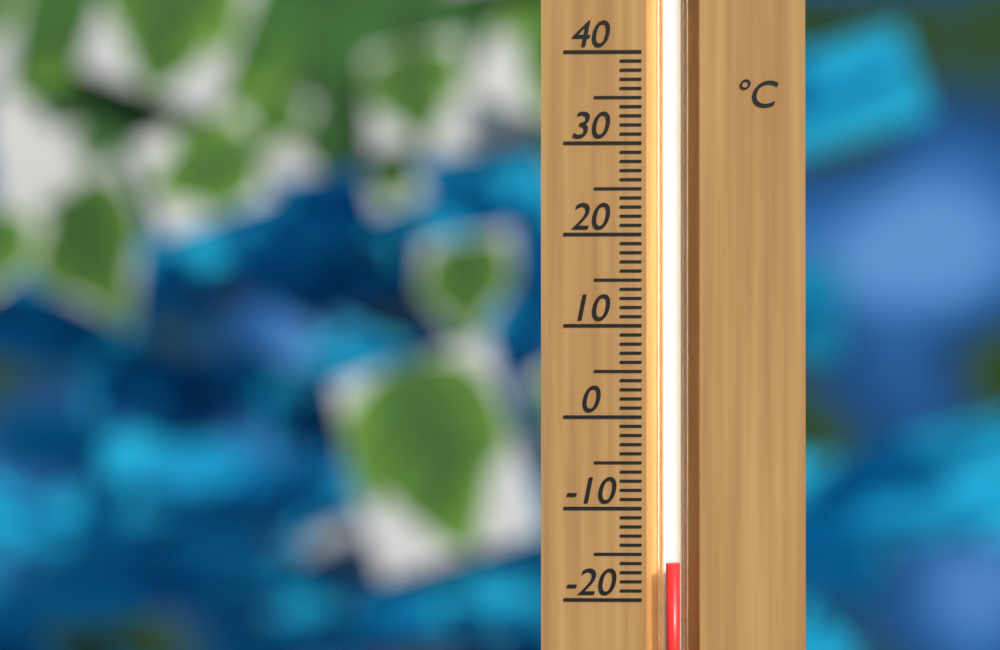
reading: -16 °C
